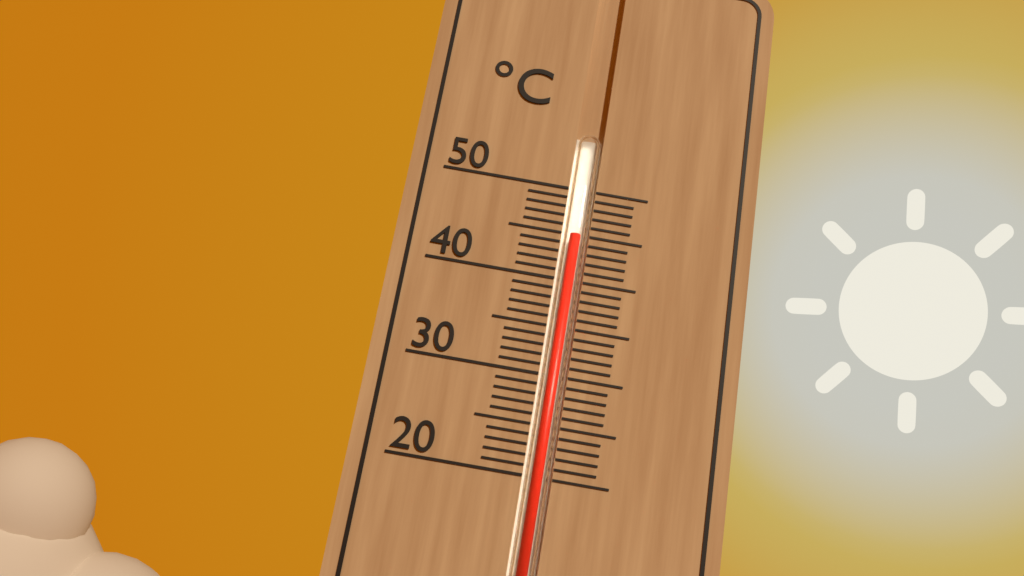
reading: 45 °C
